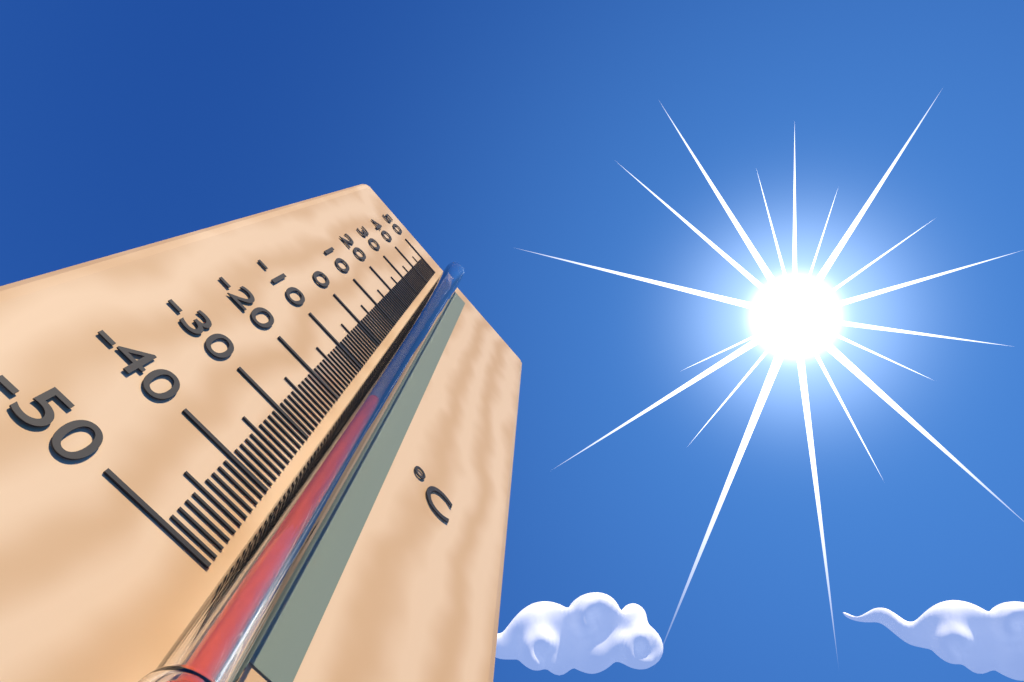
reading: -20 °C
